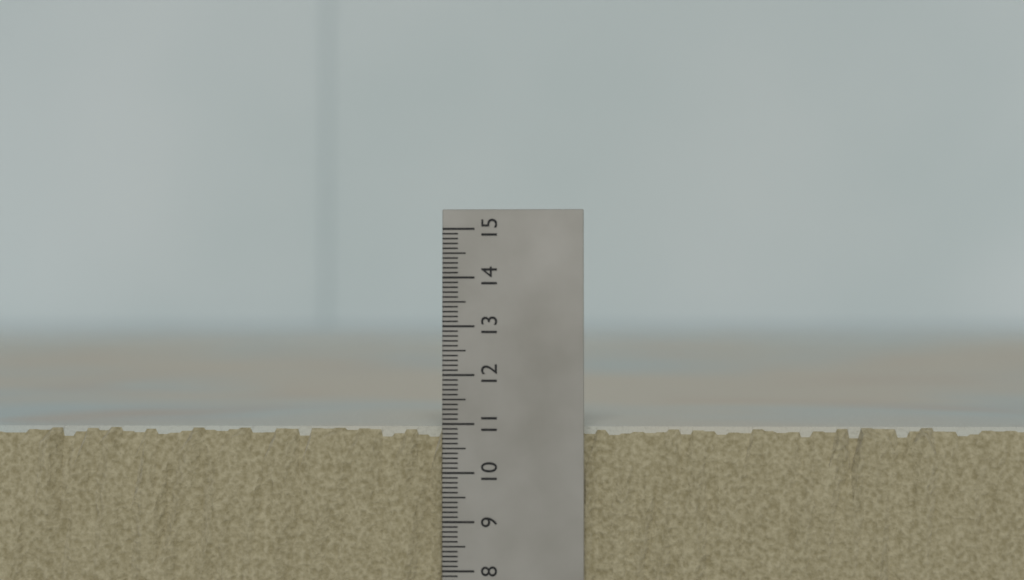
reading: 10.9 (no unit)
